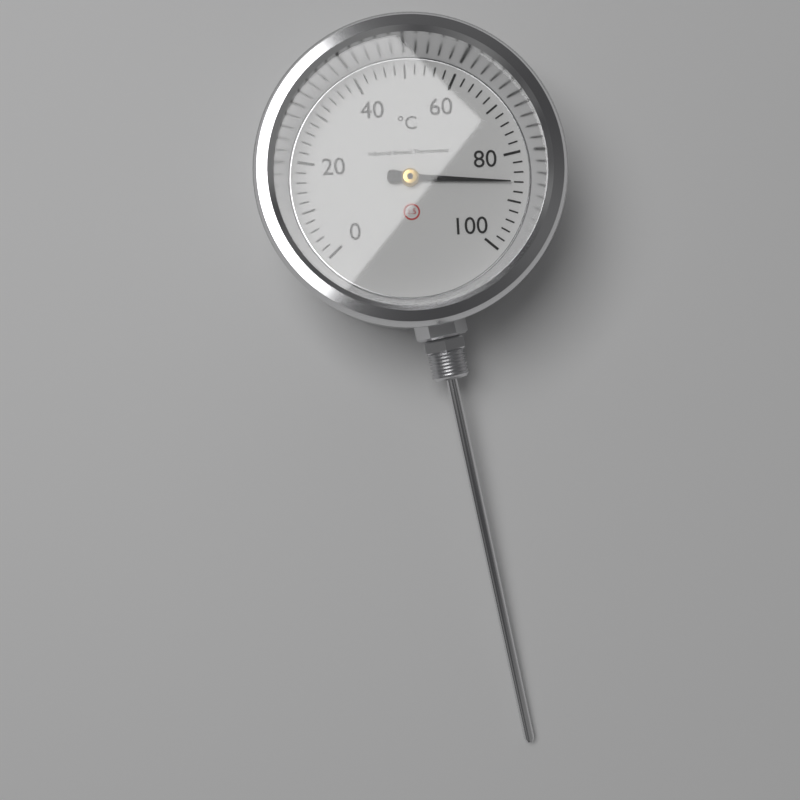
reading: 86 °C
